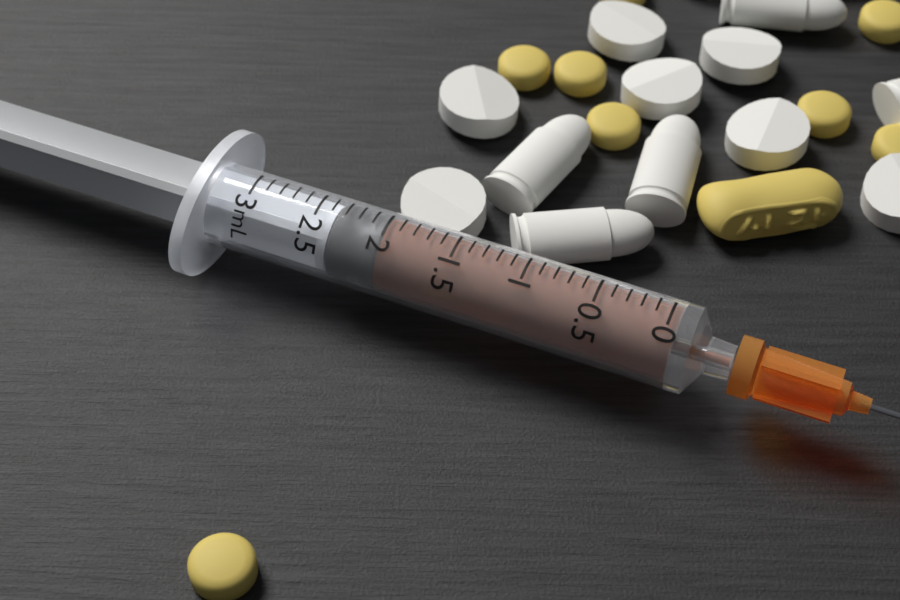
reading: 2.0 mL
